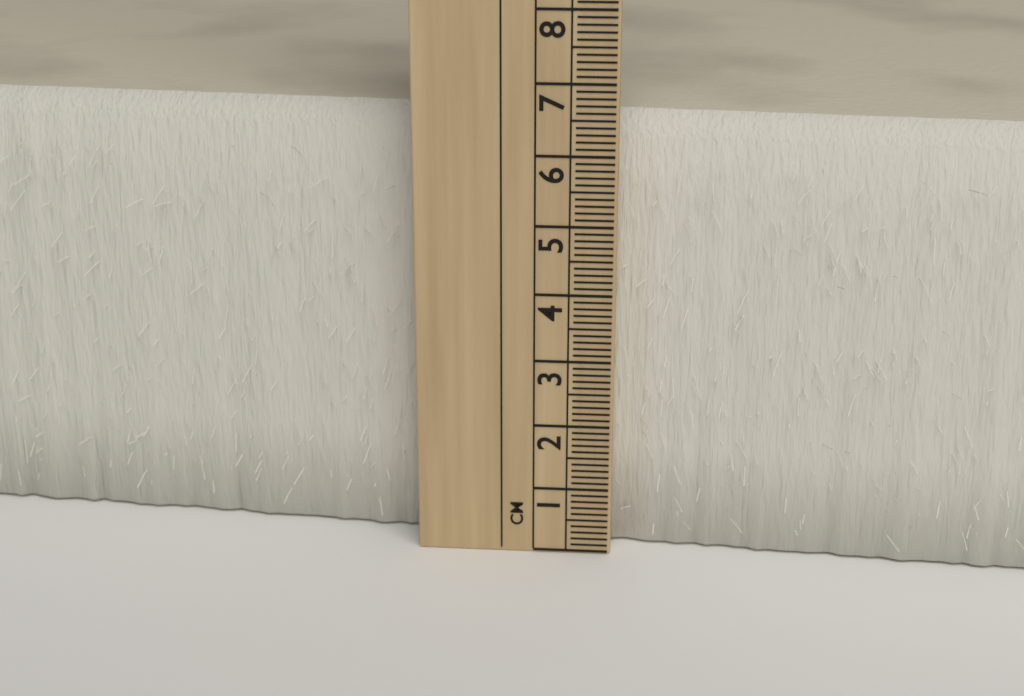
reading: 6.5 cm
